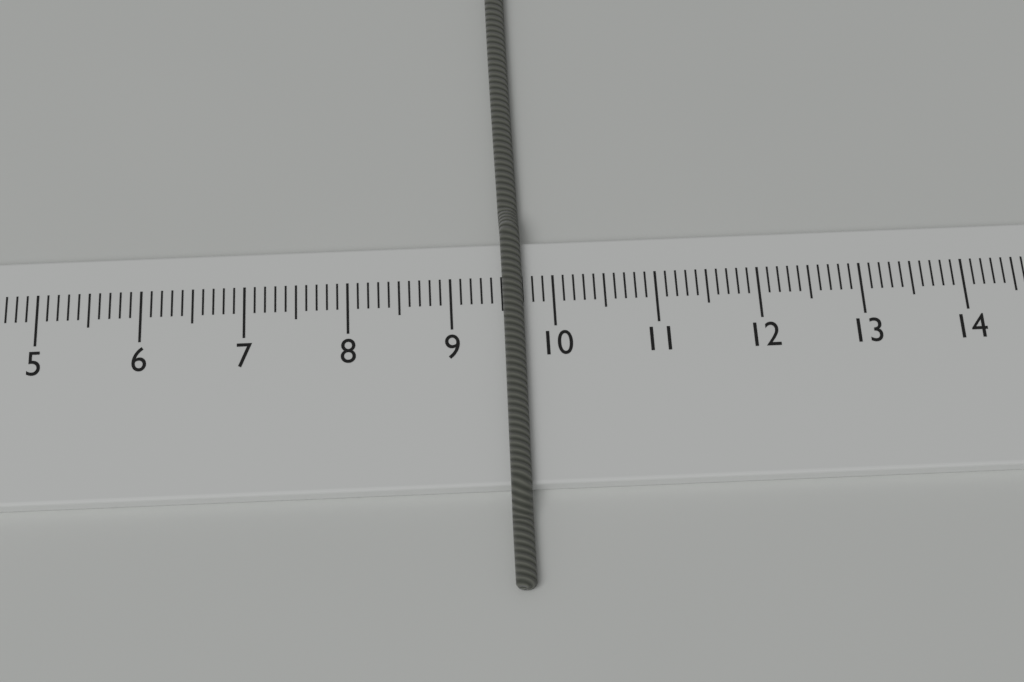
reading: 9.7 cm
